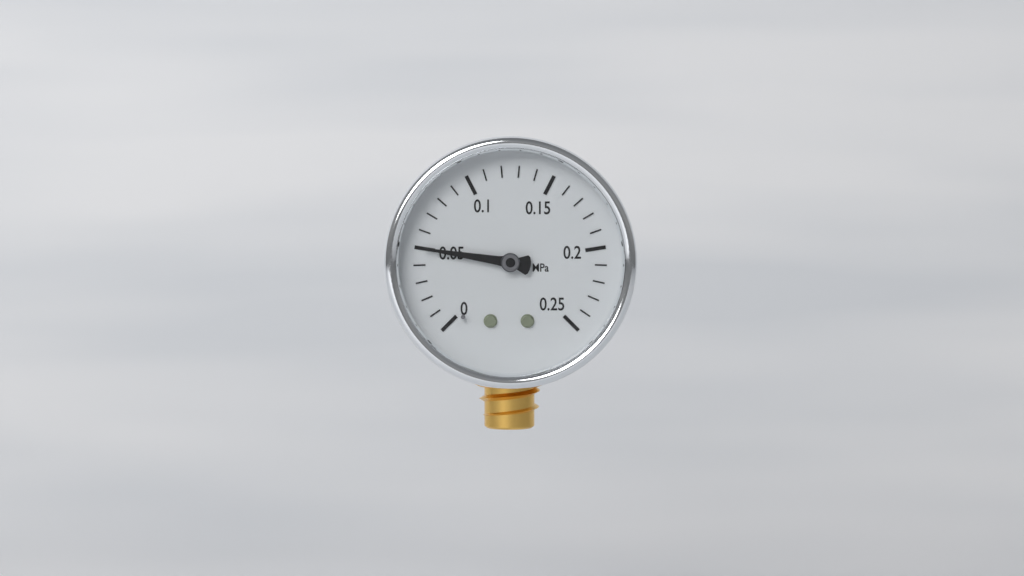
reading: 0.05 MPa
